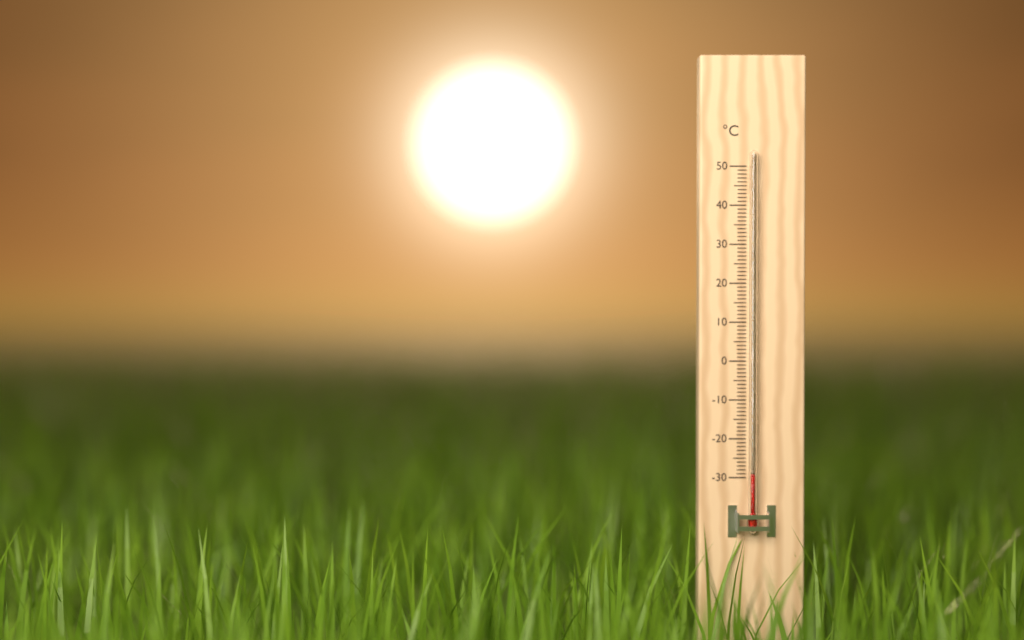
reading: -29 °C
